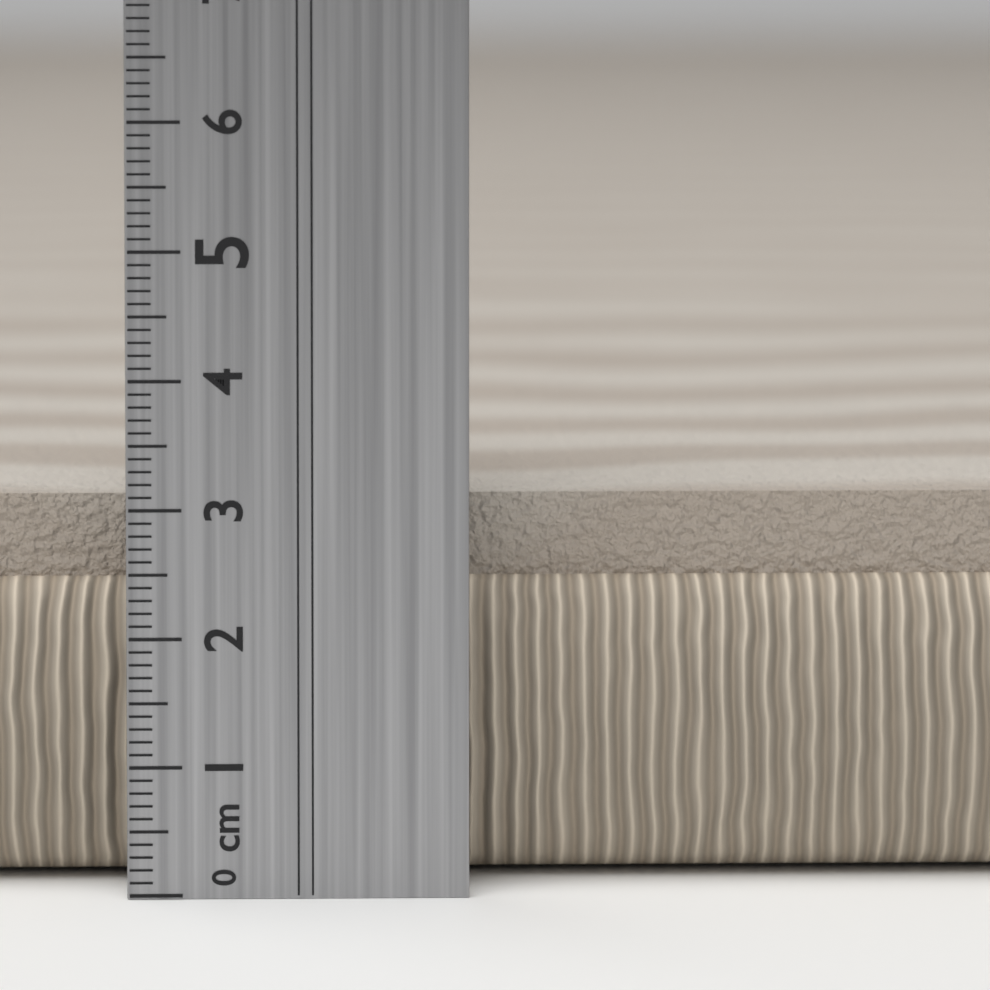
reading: 3.0 cm
